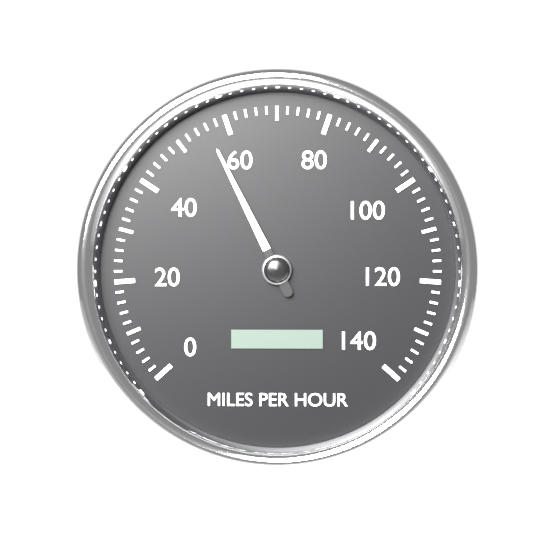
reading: 56 mph
